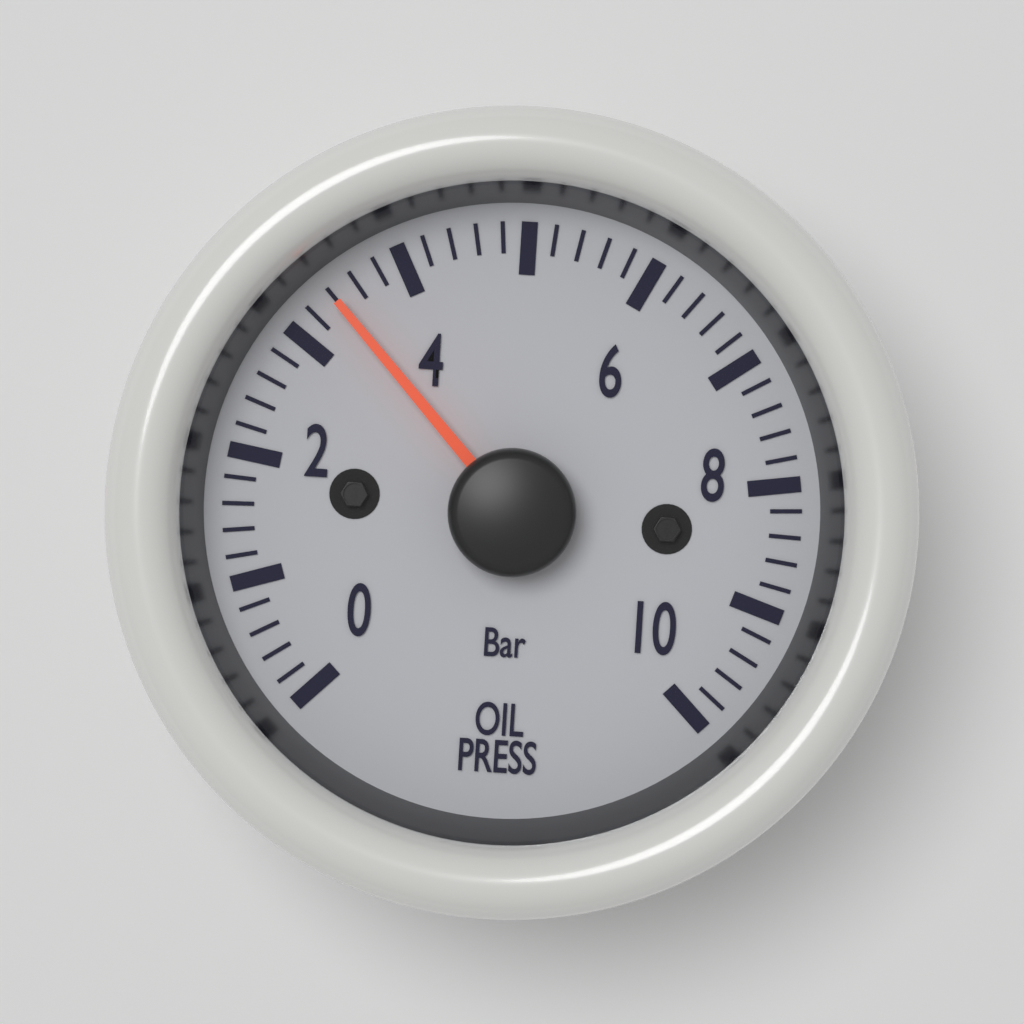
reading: 3.4 bar
